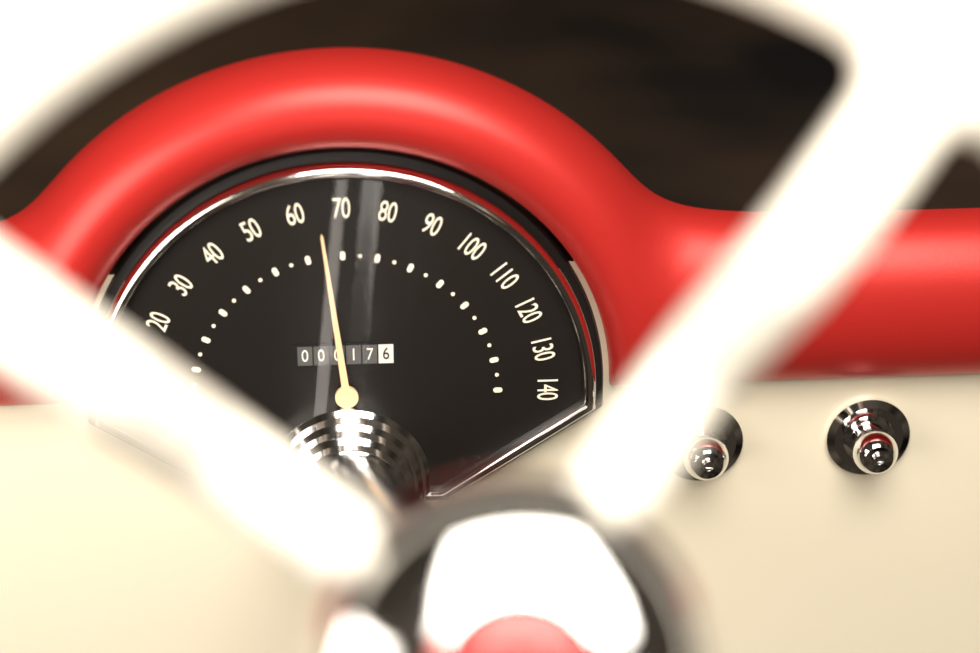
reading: 65 (no unit)
